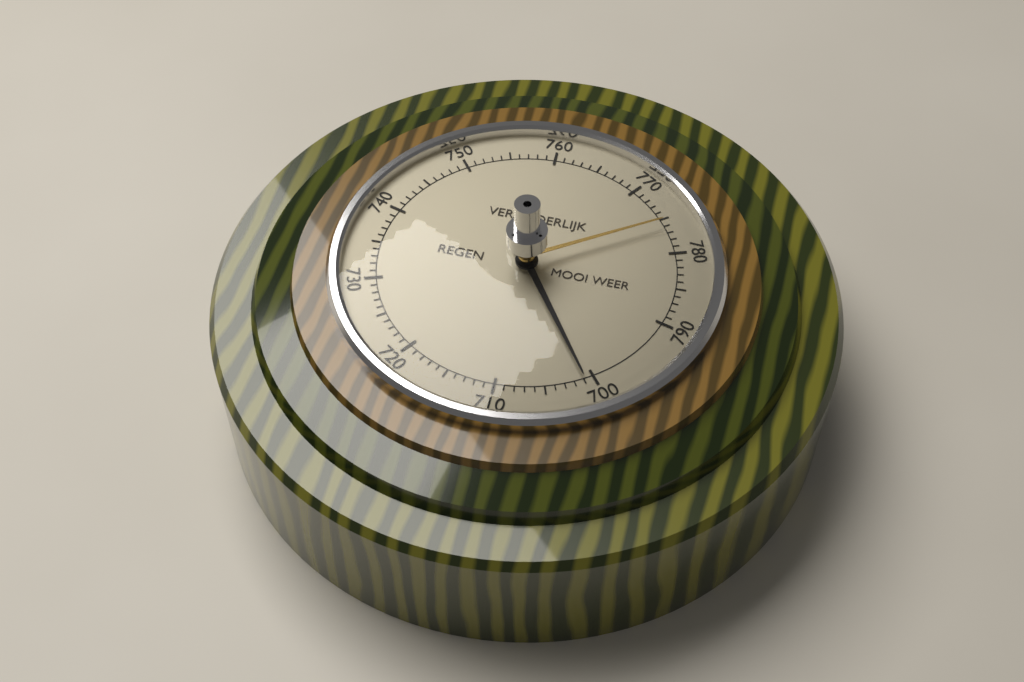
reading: 701 (no unit)
